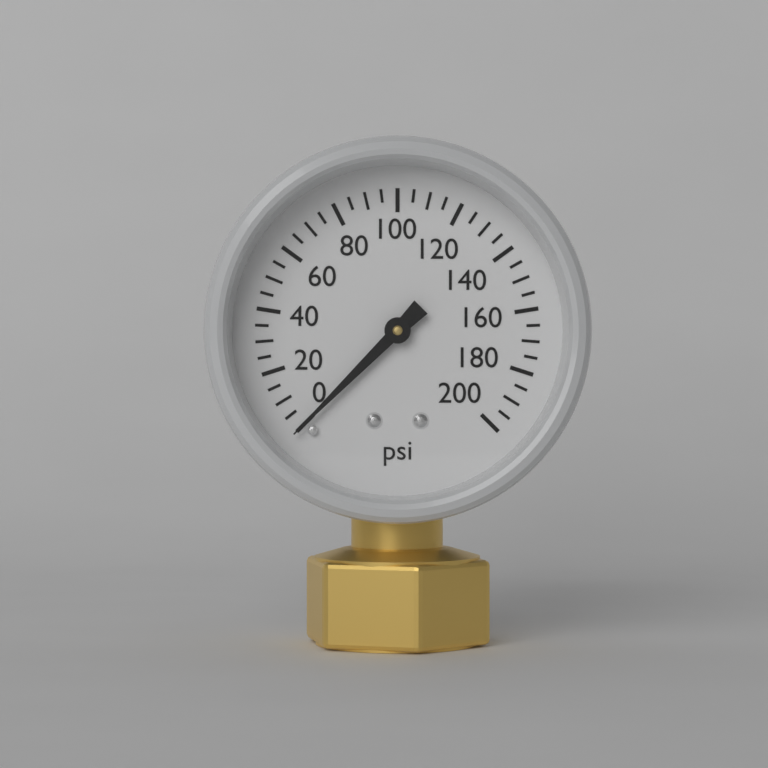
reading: 0 psi
